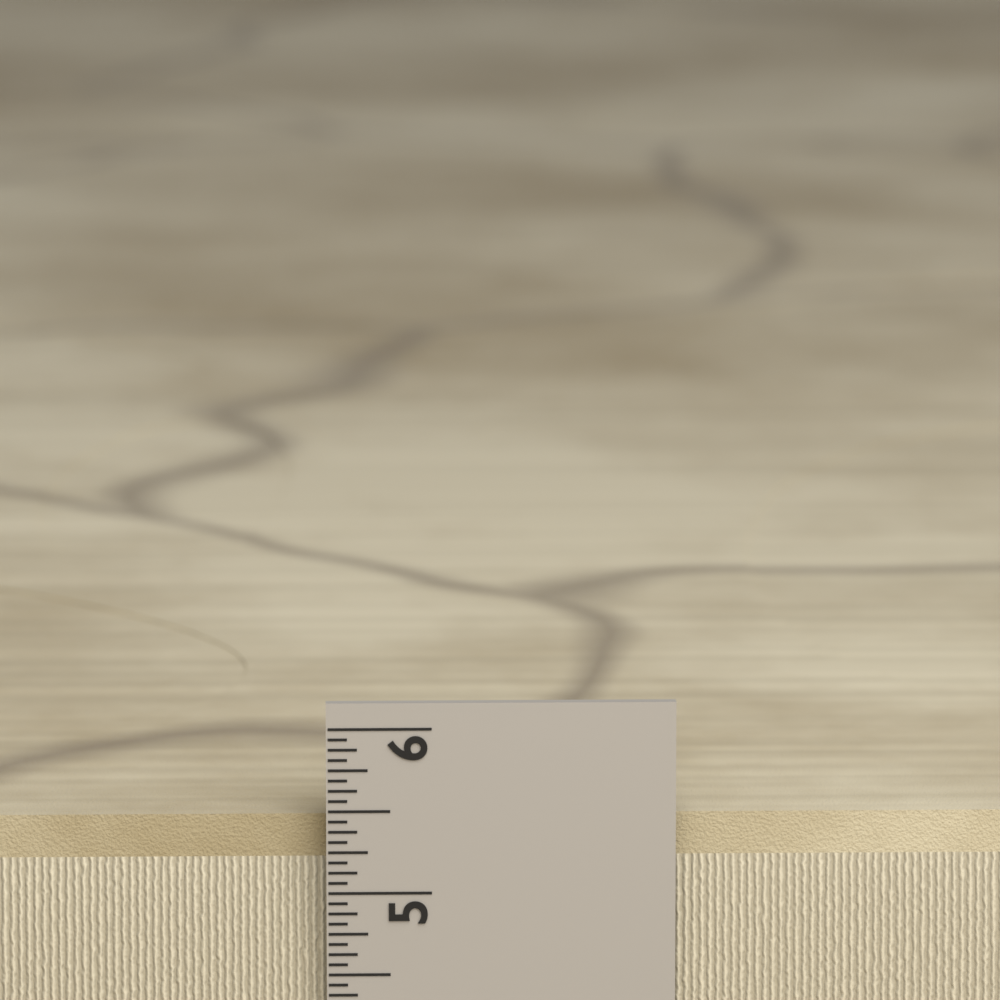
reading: 5.4375 in
